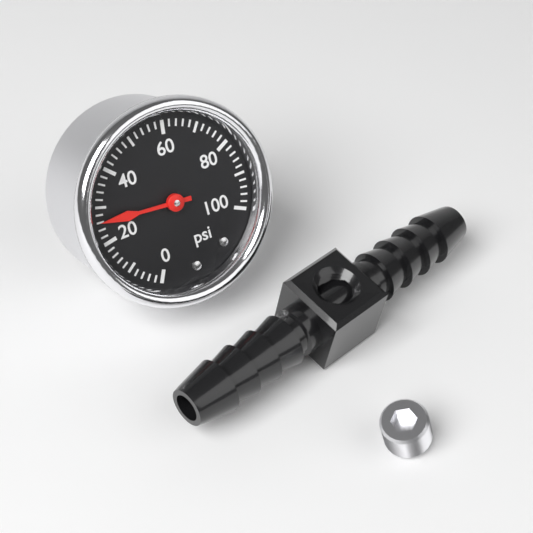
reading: 26 psi
